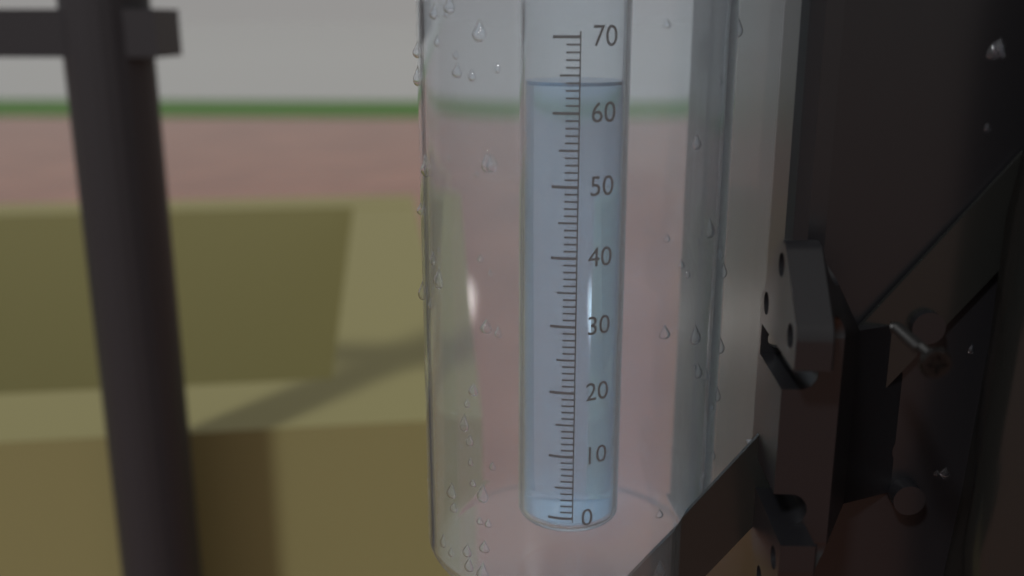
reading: 64 (no unit)
